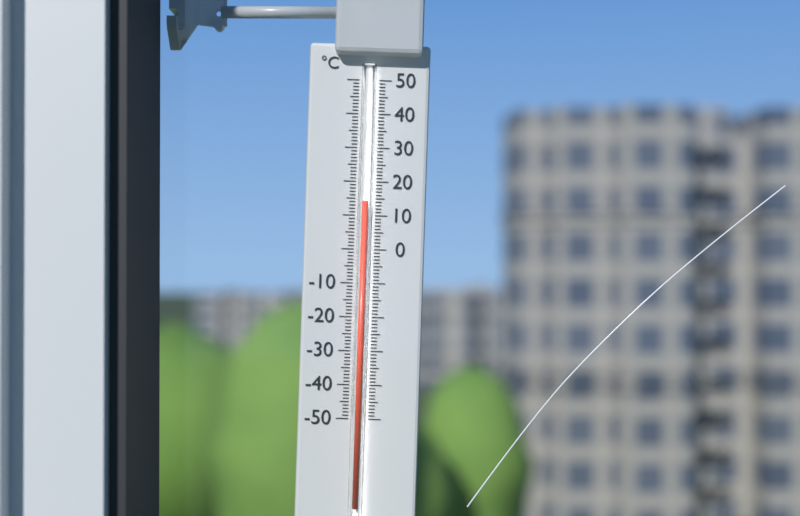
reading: 14 °C
